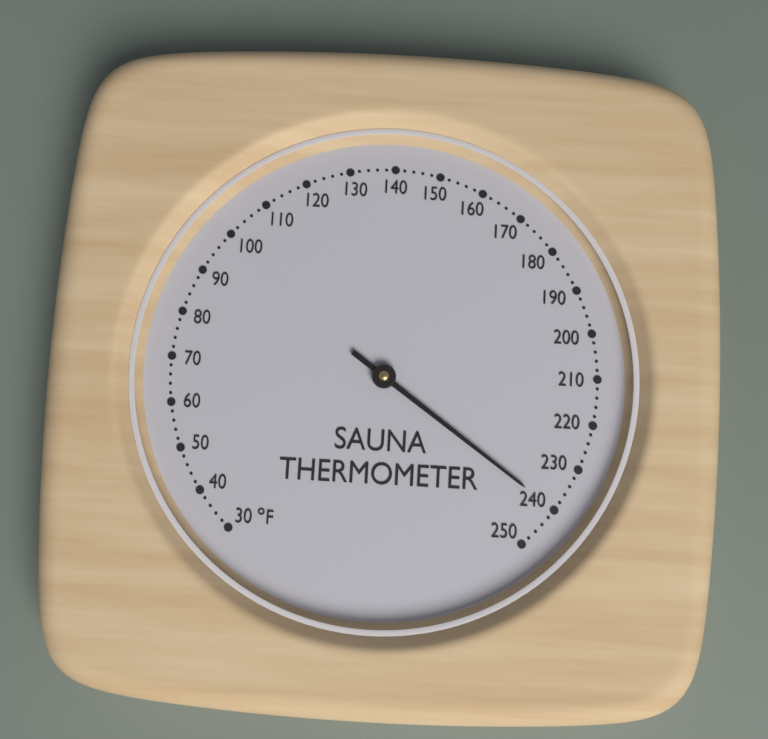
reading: 240 °F
